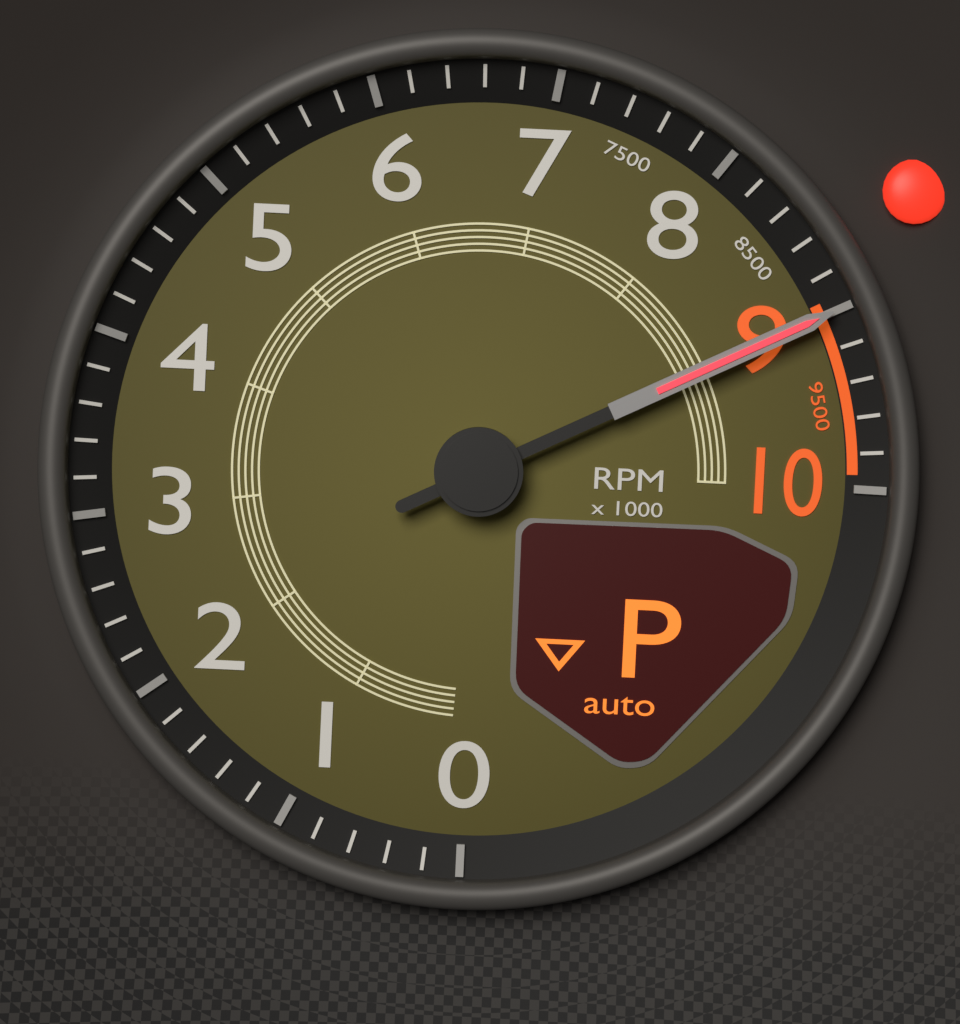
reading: 9000 RPM
